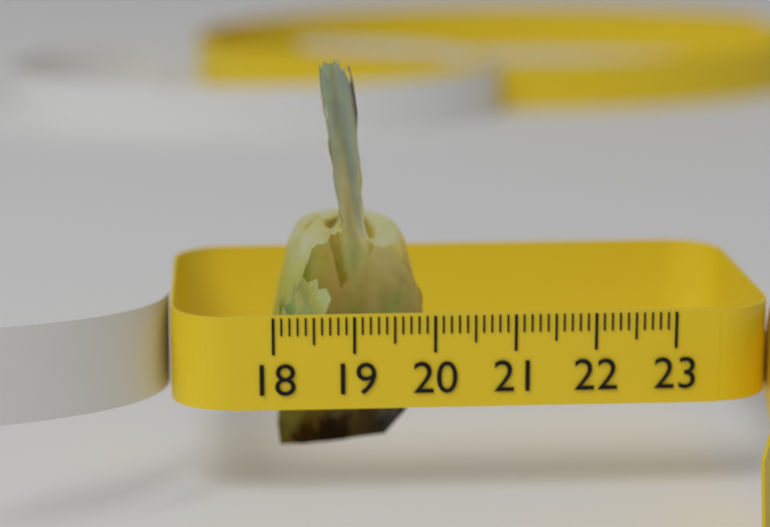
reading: 20.0 (no unit)
